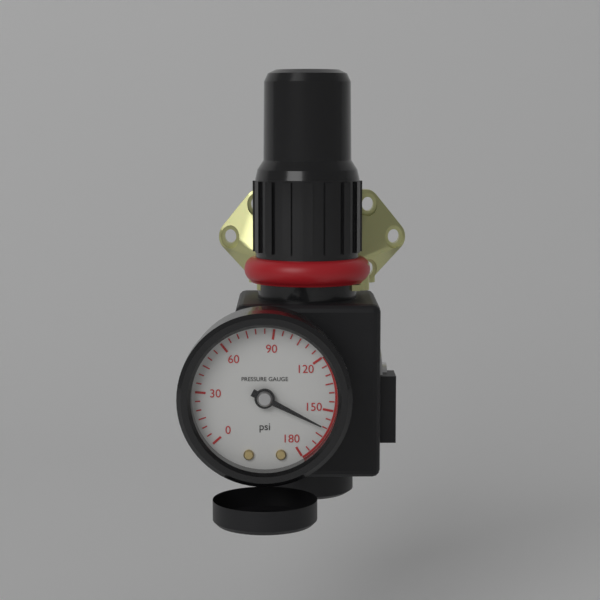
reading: 160 psi
